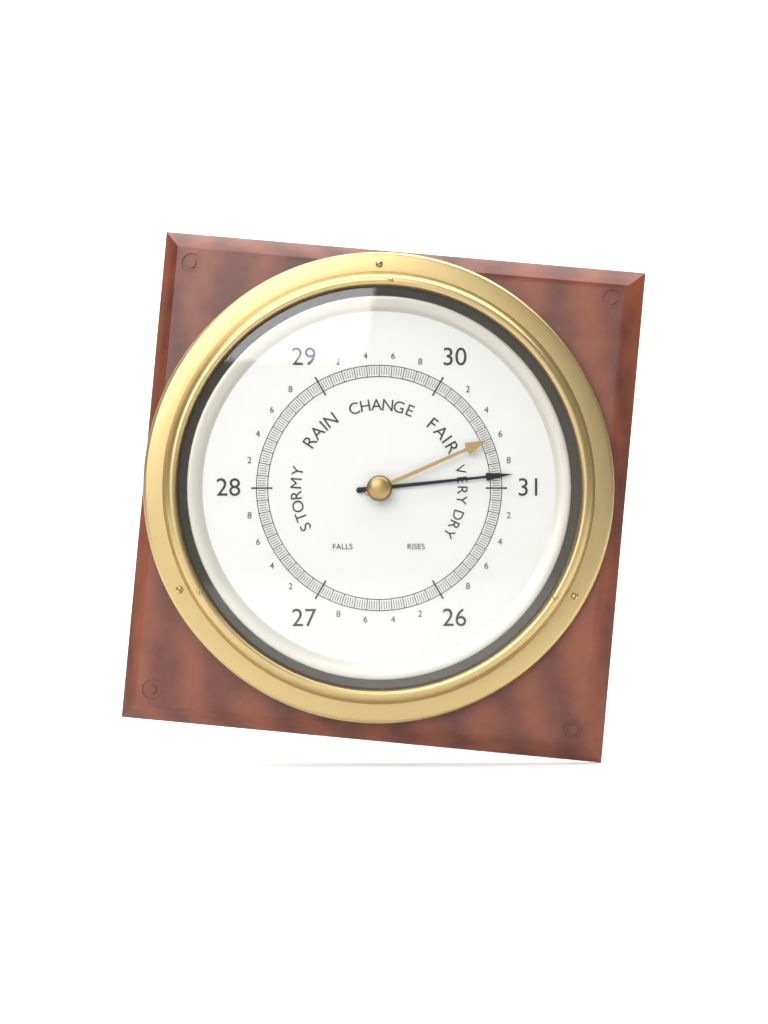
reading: 30.90 (no unit)
